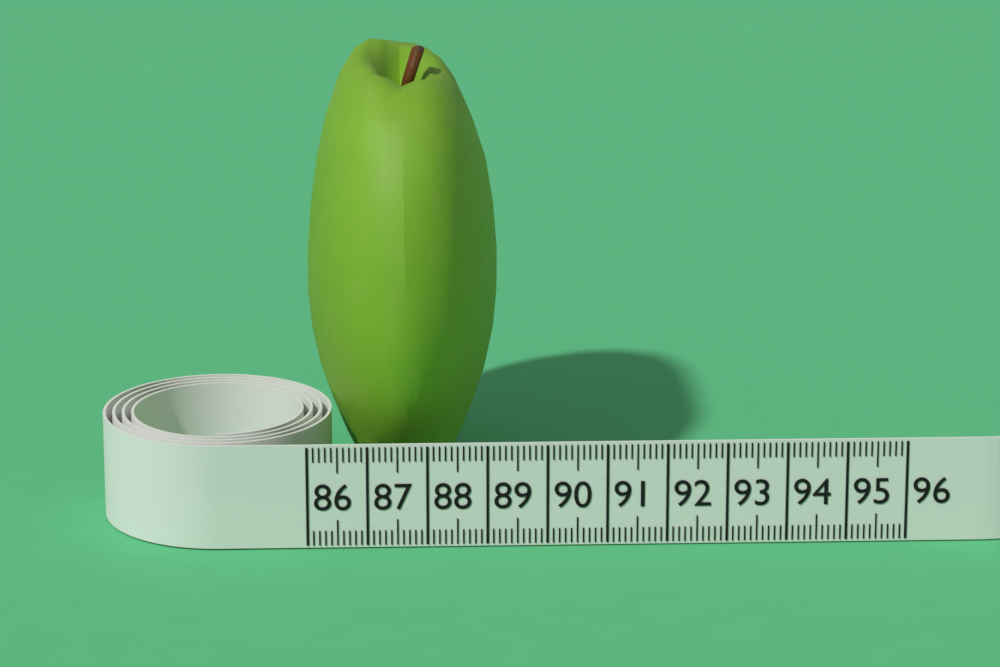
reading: 89.3 (no unit)
